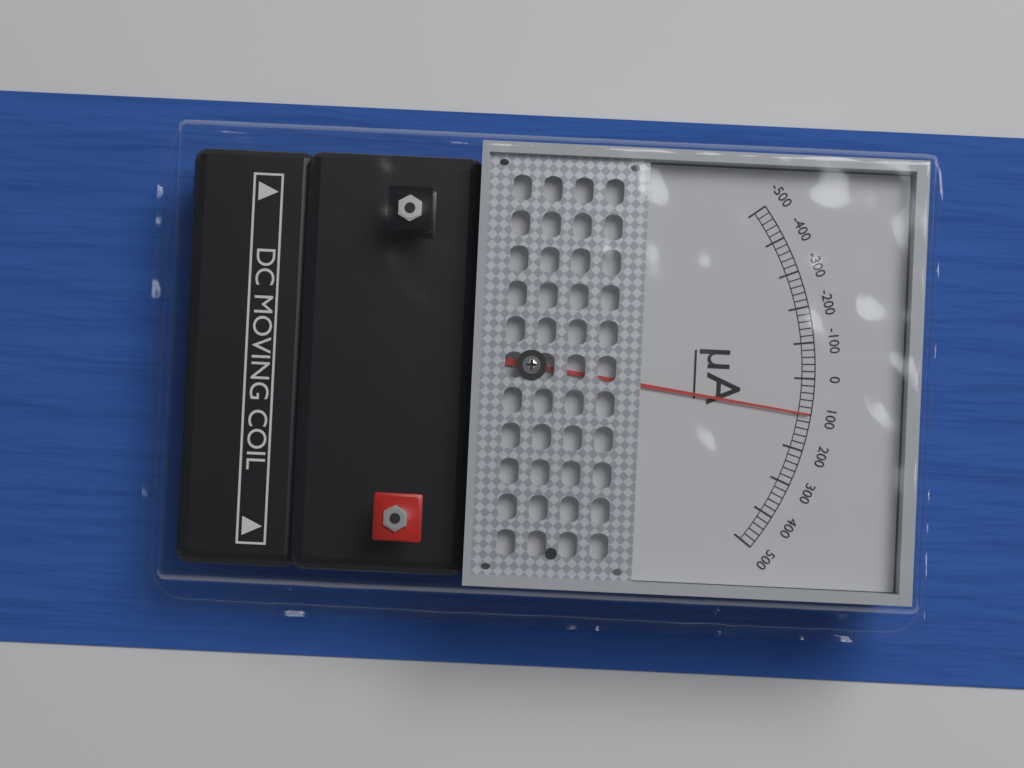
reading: 100 µA
